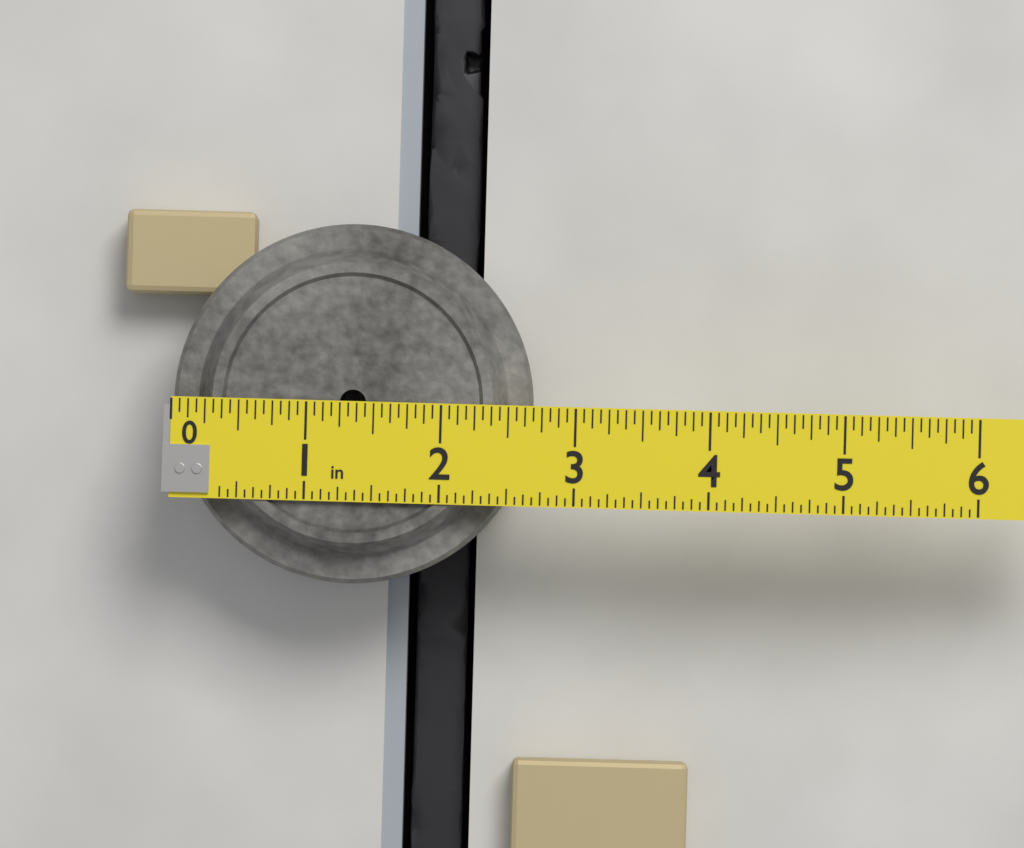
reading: 2.6875 in
